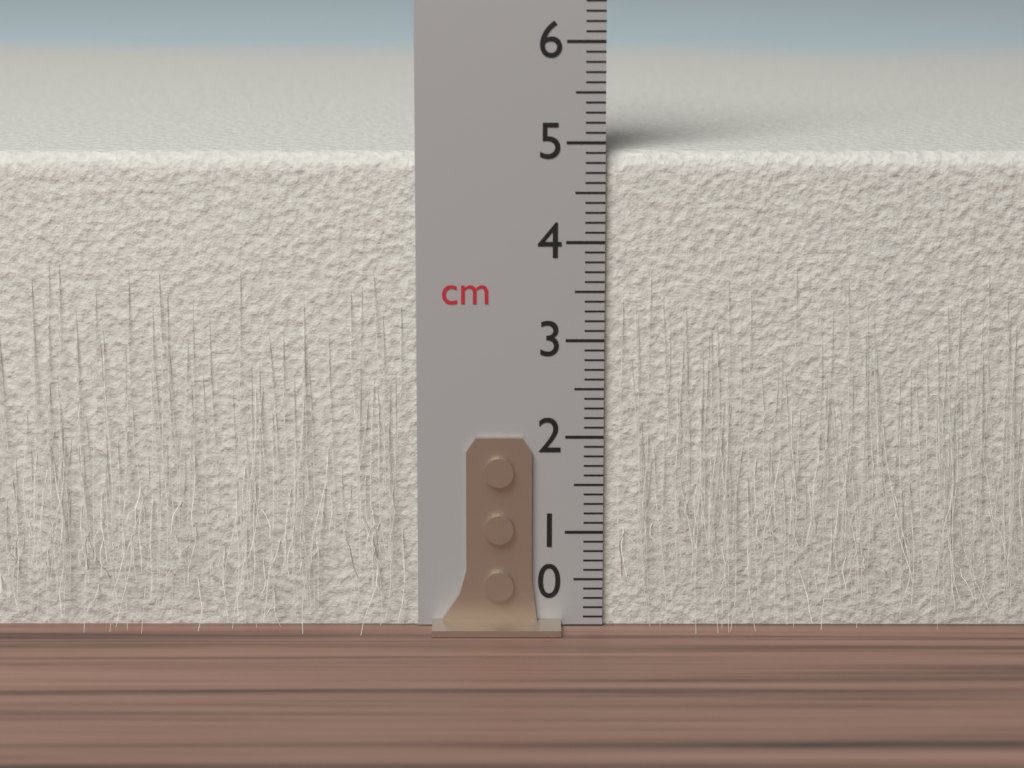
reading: 4.9 cm
